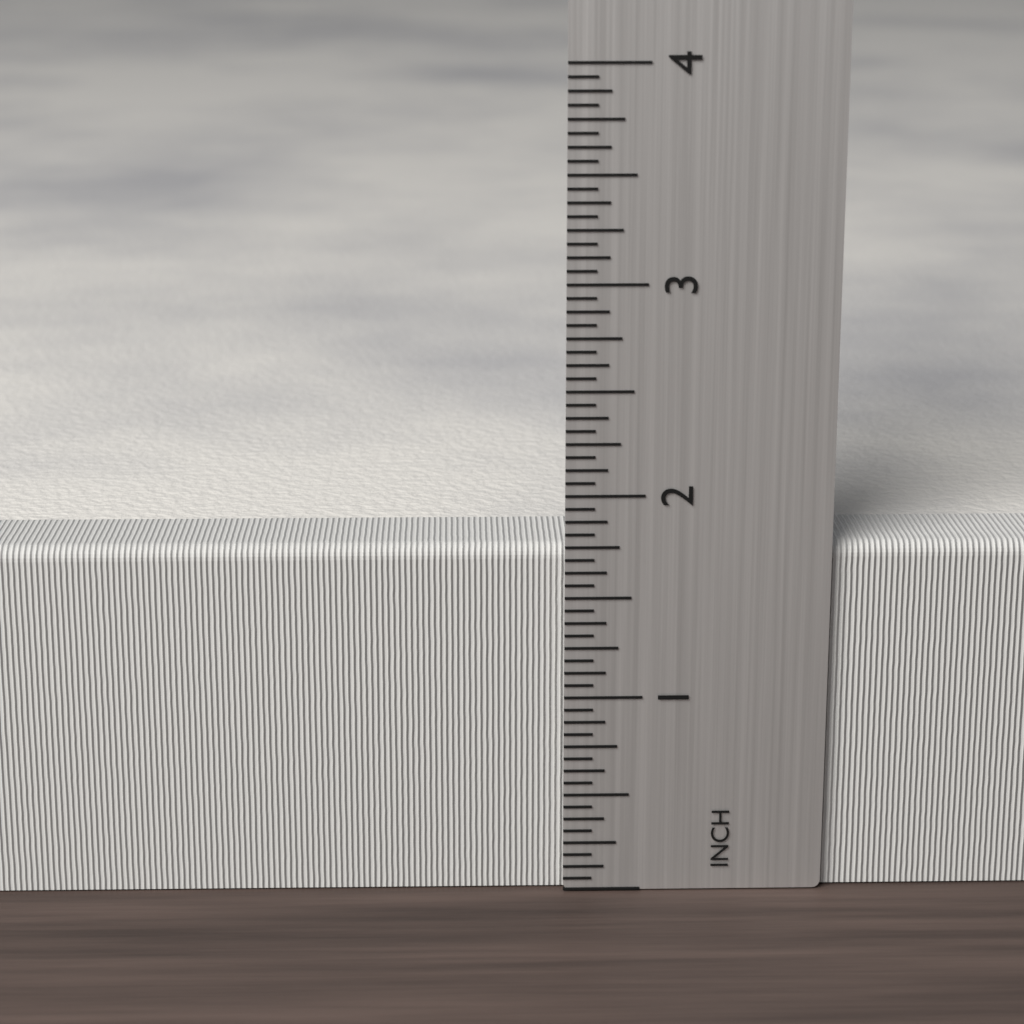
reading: 1.7500 inch
